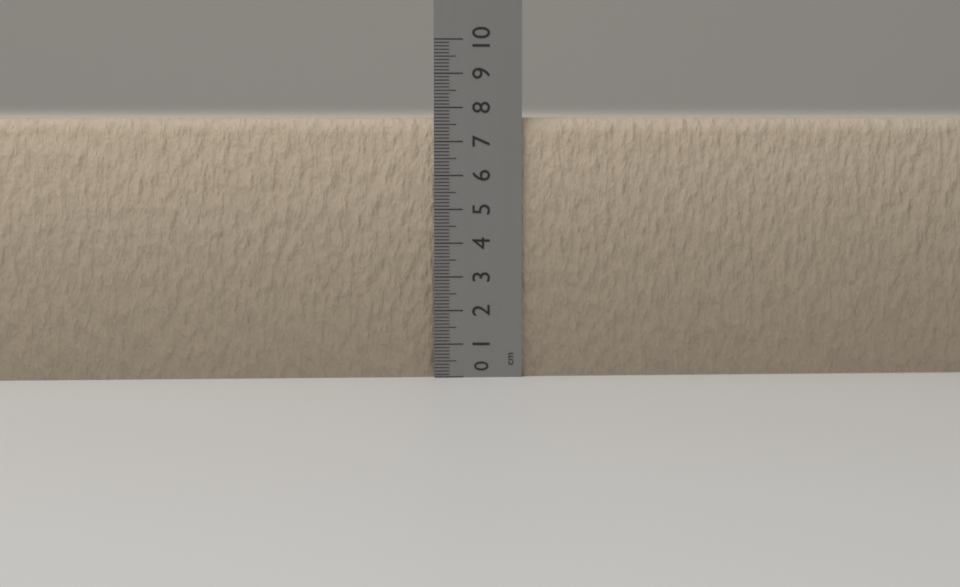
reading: 7.7 cm
